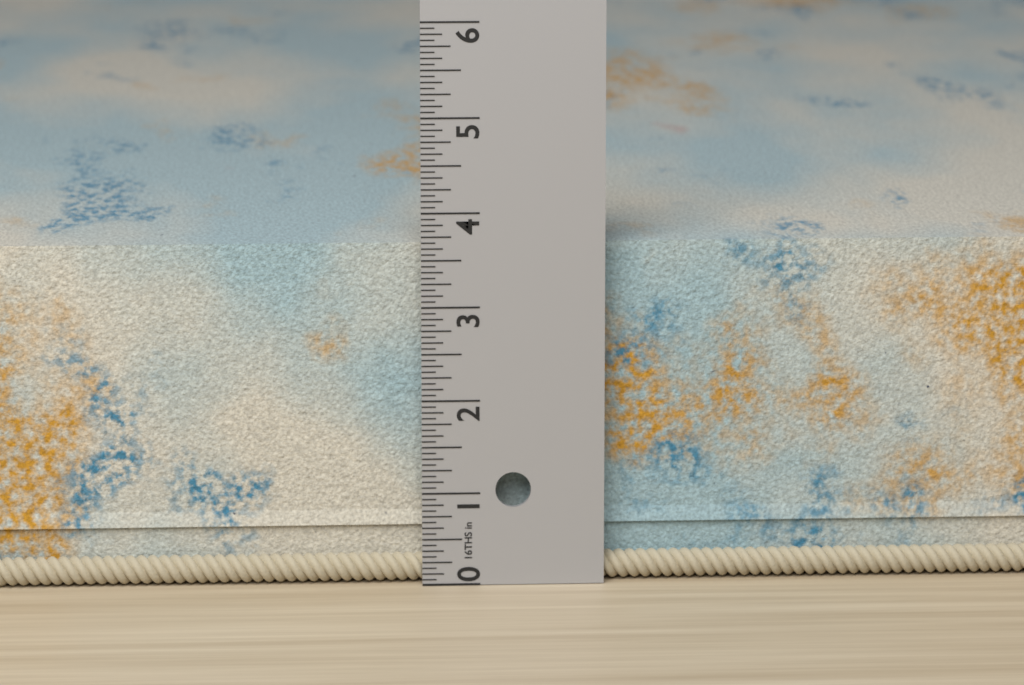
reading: 3.7500 in
